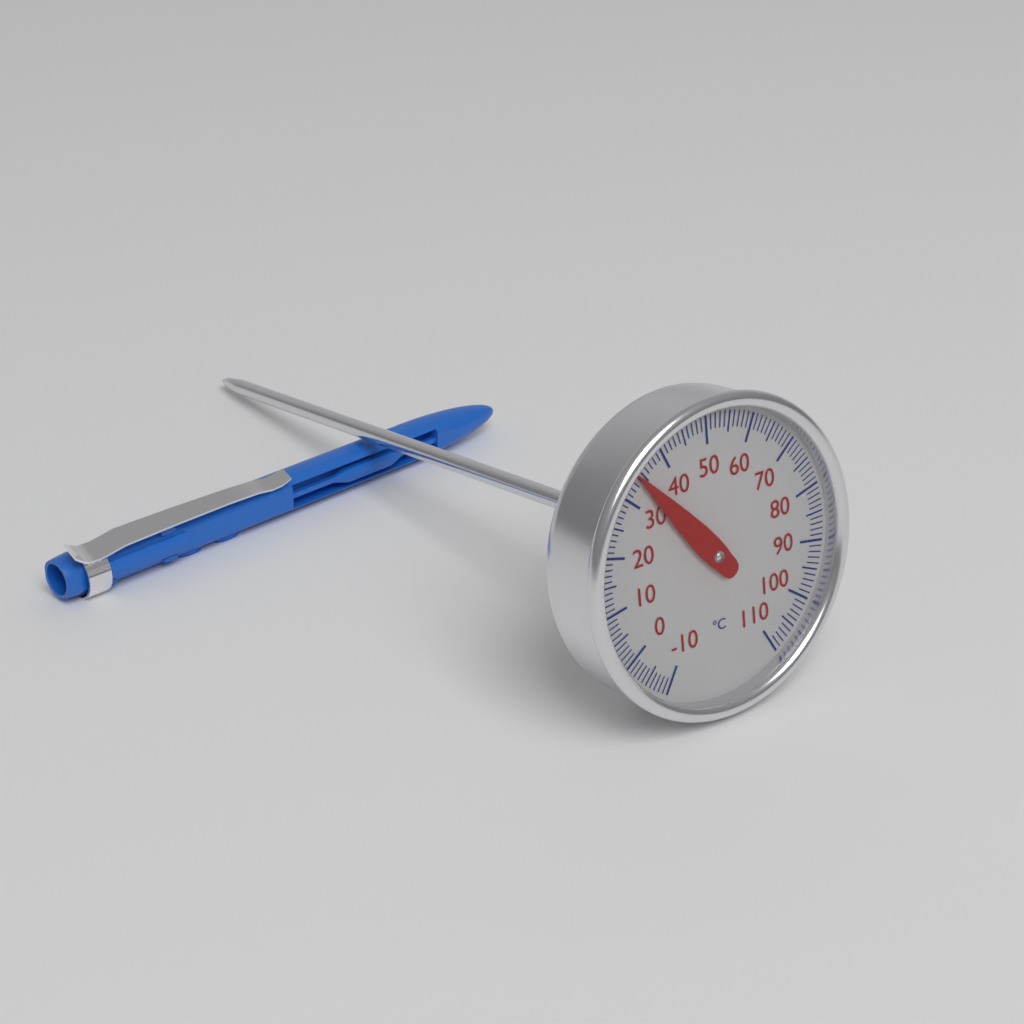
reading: 34 °C
